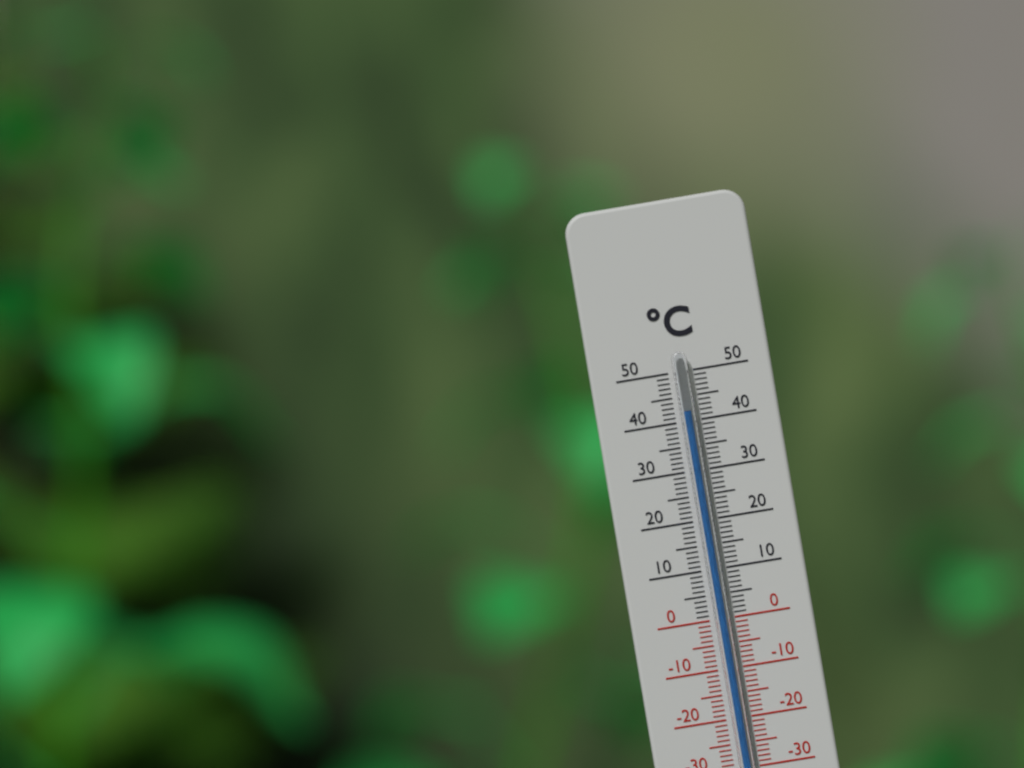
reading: 42 °C
